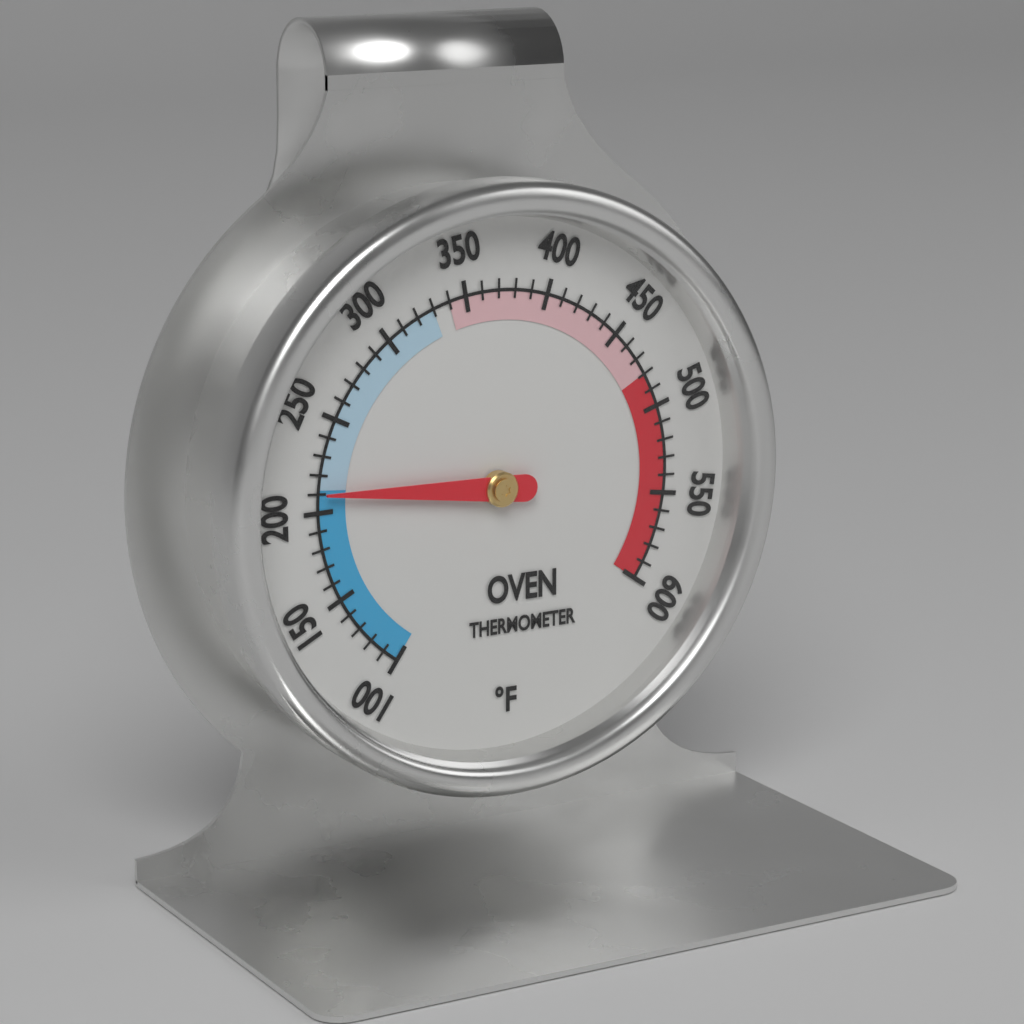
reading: 210 °F
